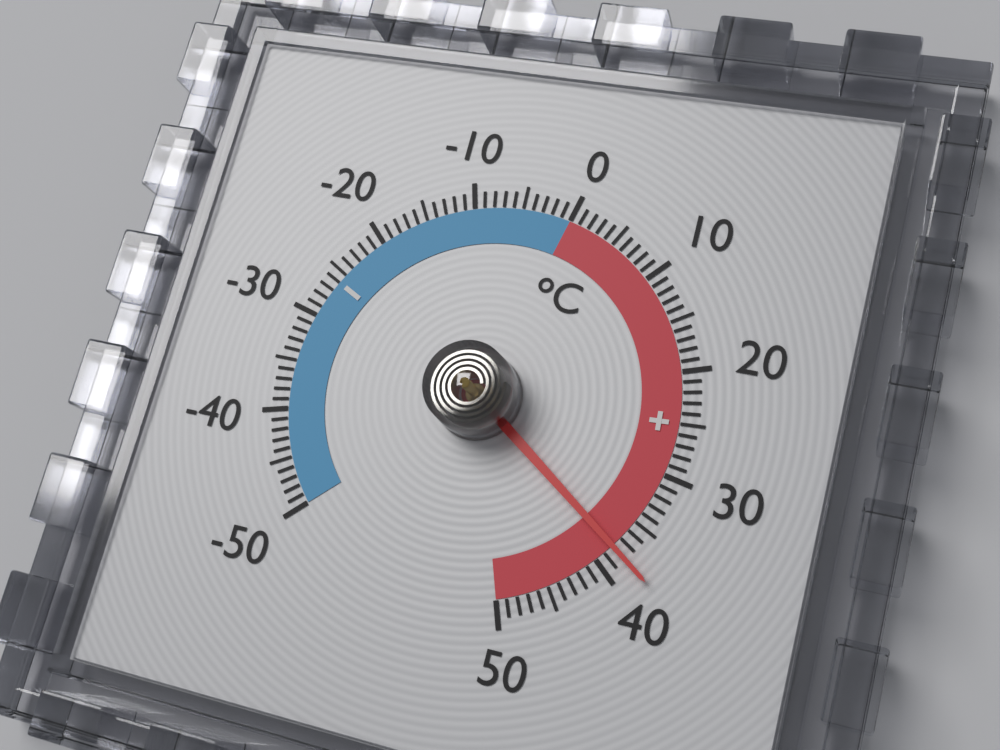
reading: 38 °C
